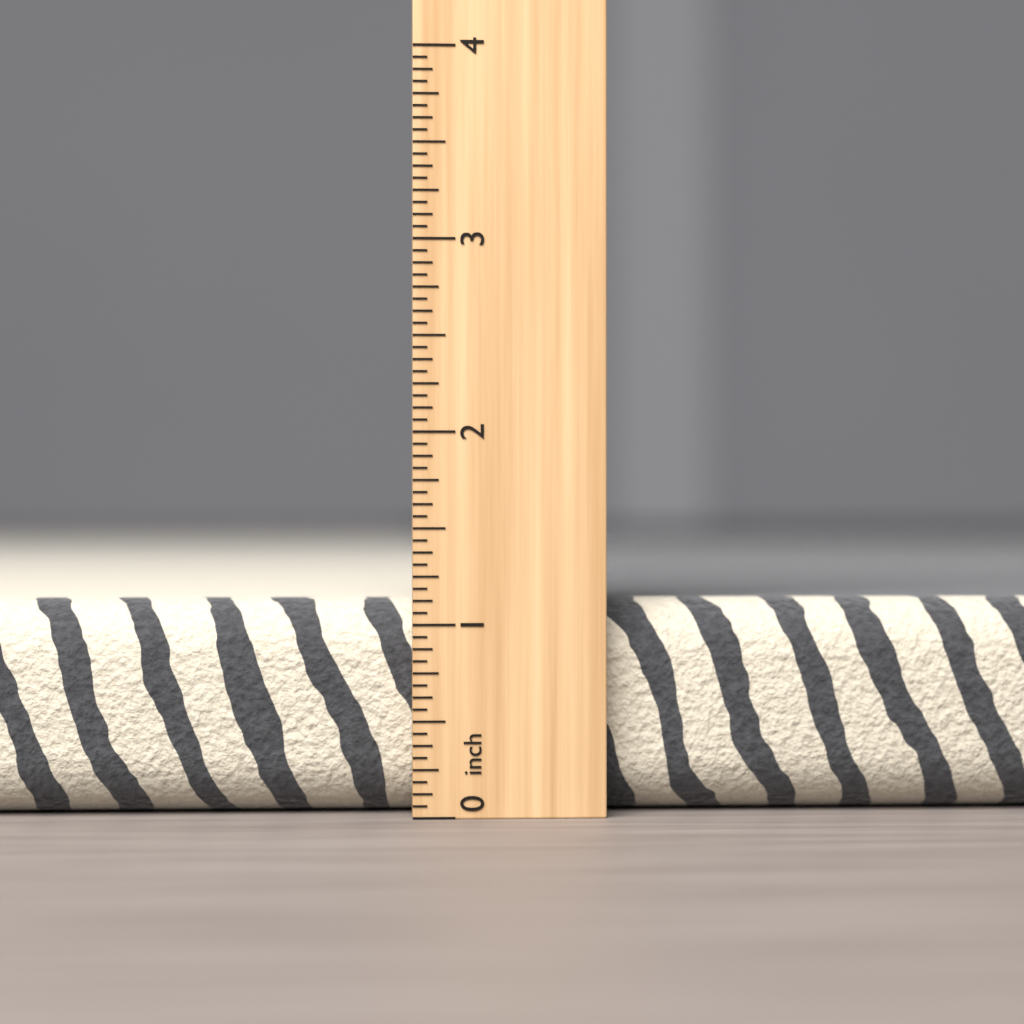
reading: 1.1250 inch
